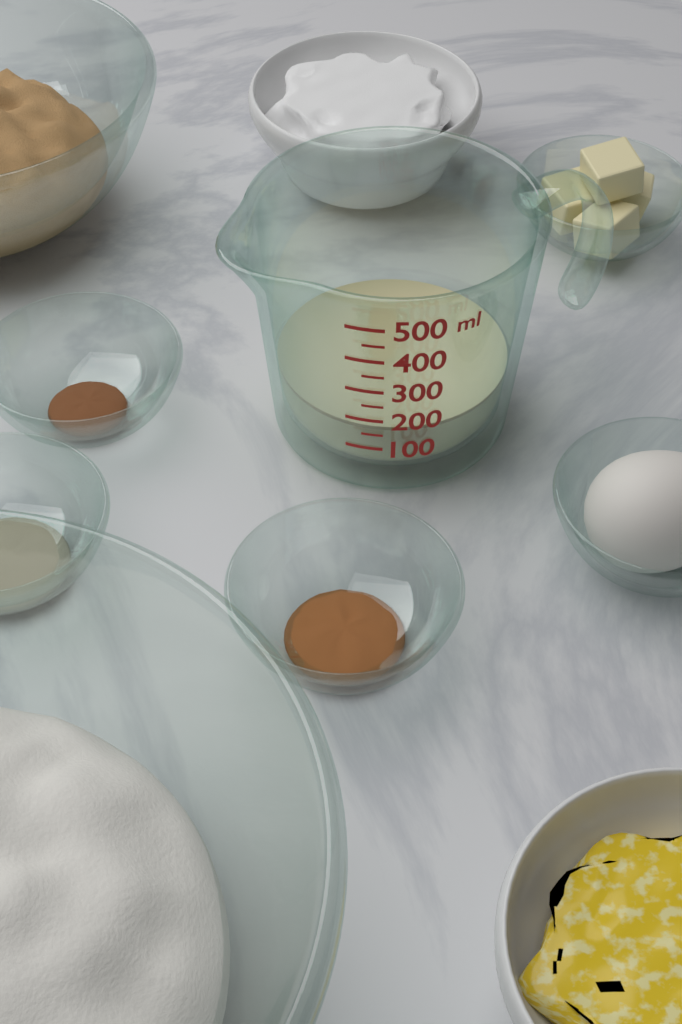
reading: 150 ml
